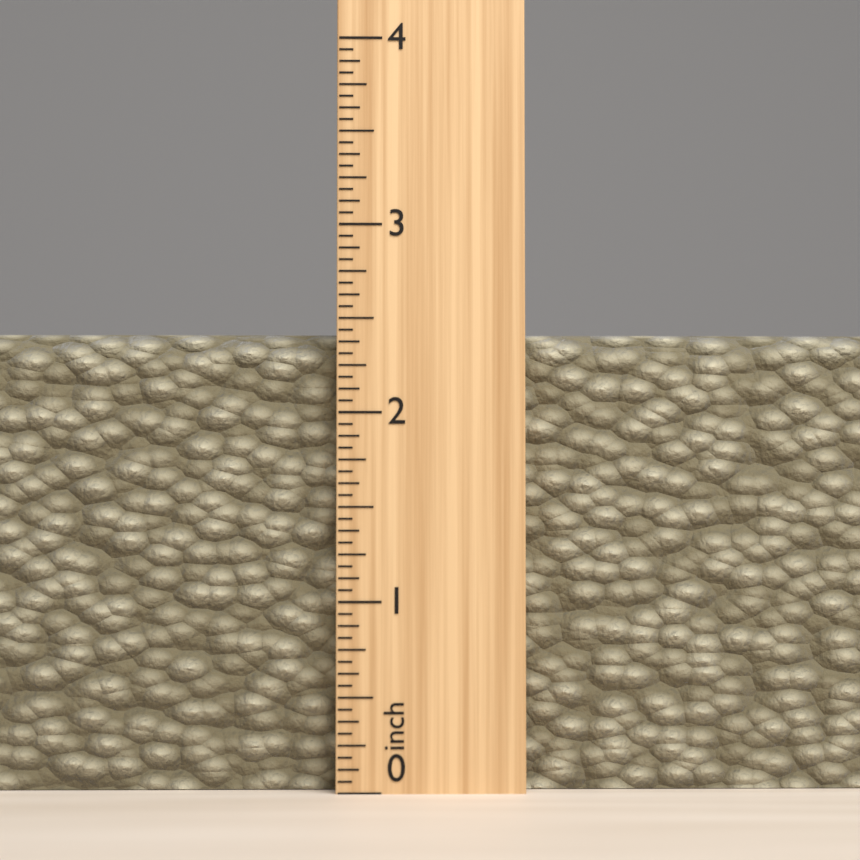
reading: 2.4375 inch
